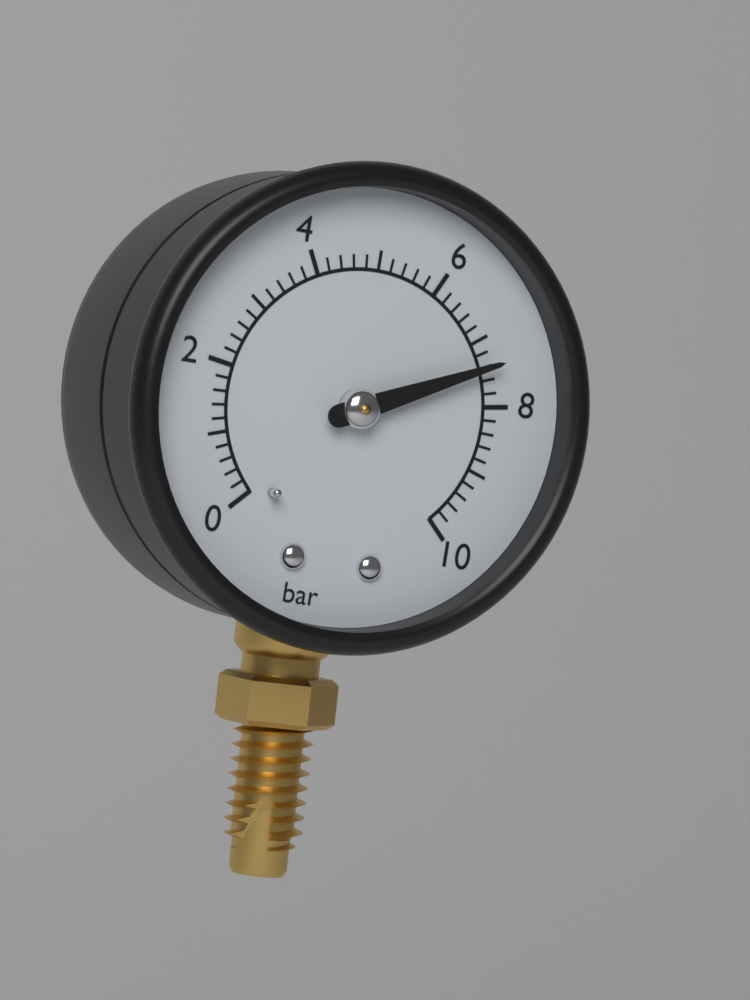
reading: 7.4 bar
